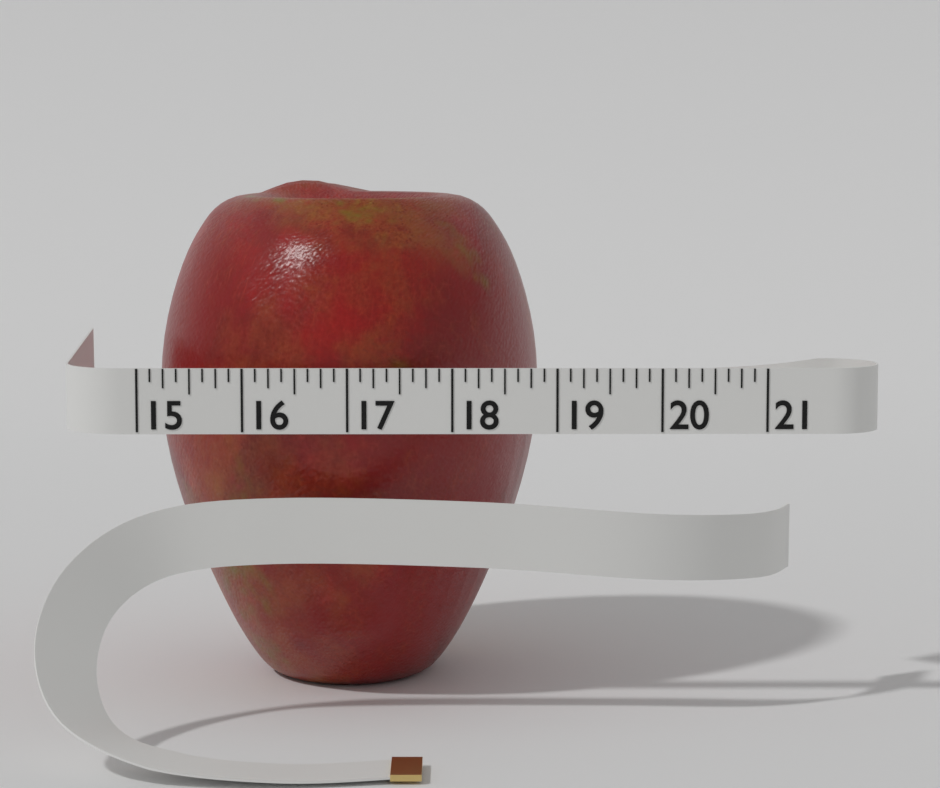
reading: 18.875 (no unit)
